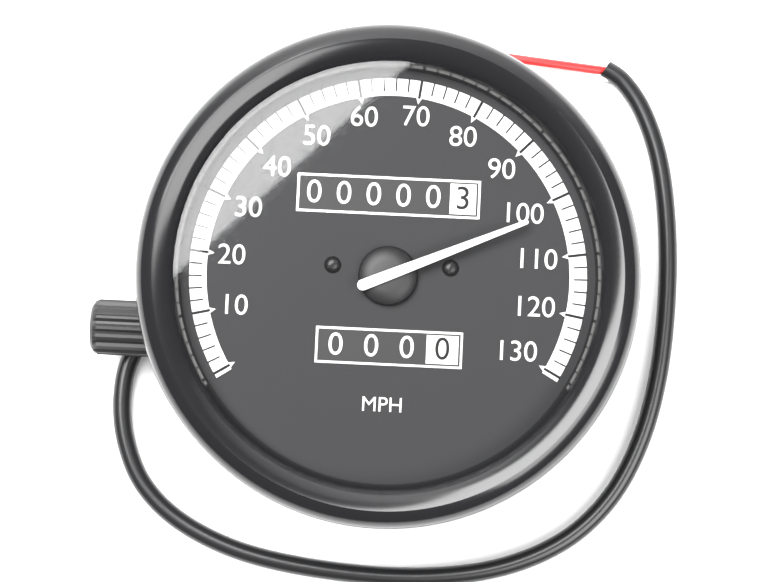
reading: 102 MPH
